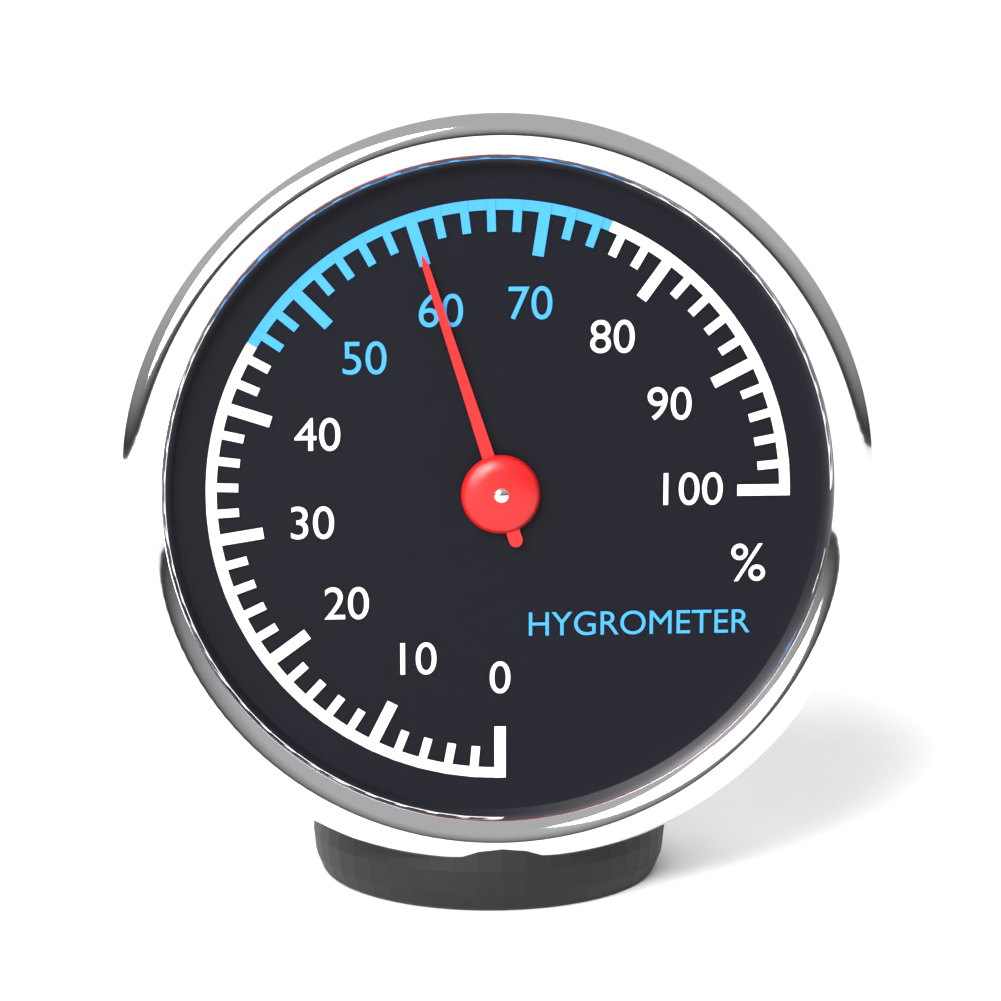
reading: 60 %
